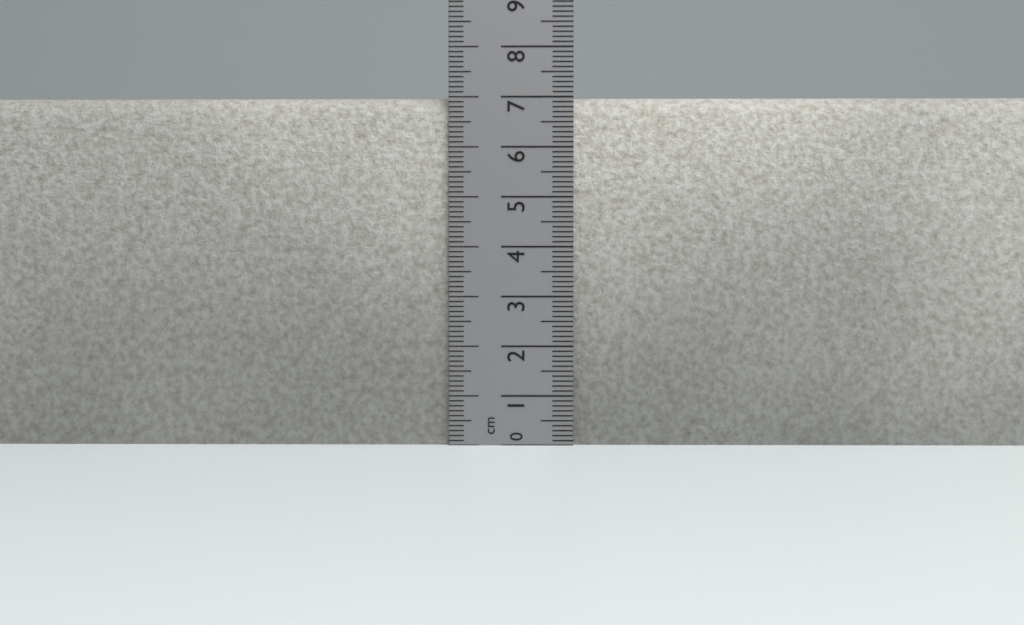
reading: 7.0 cm
